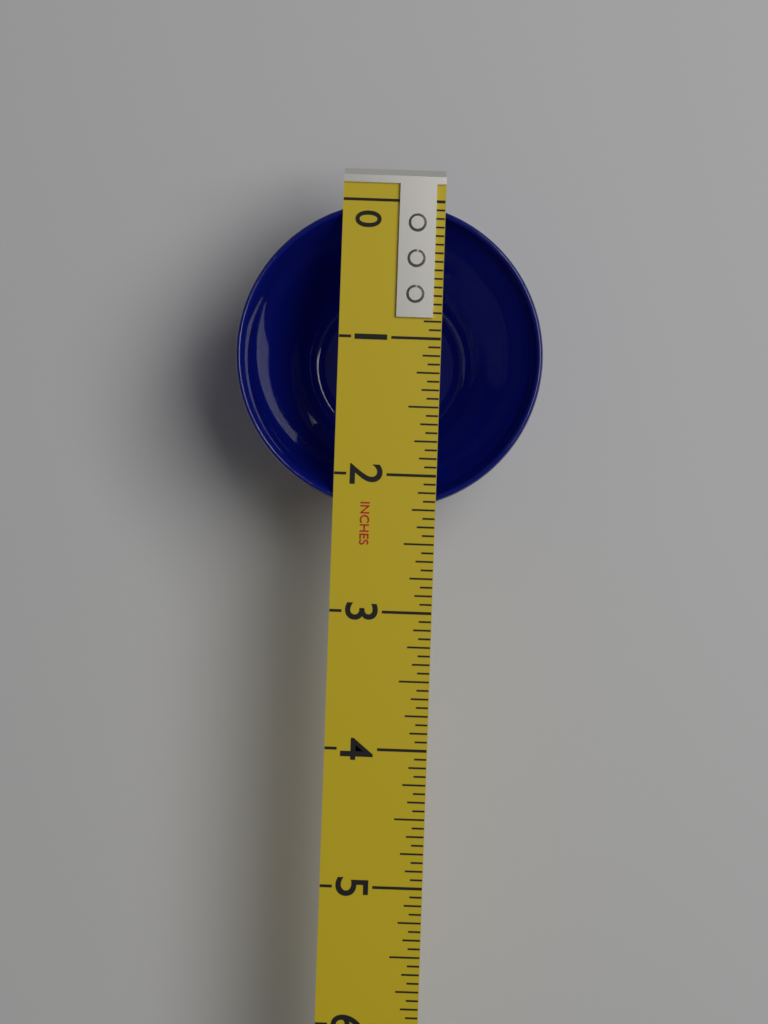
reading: 2.2500 in
